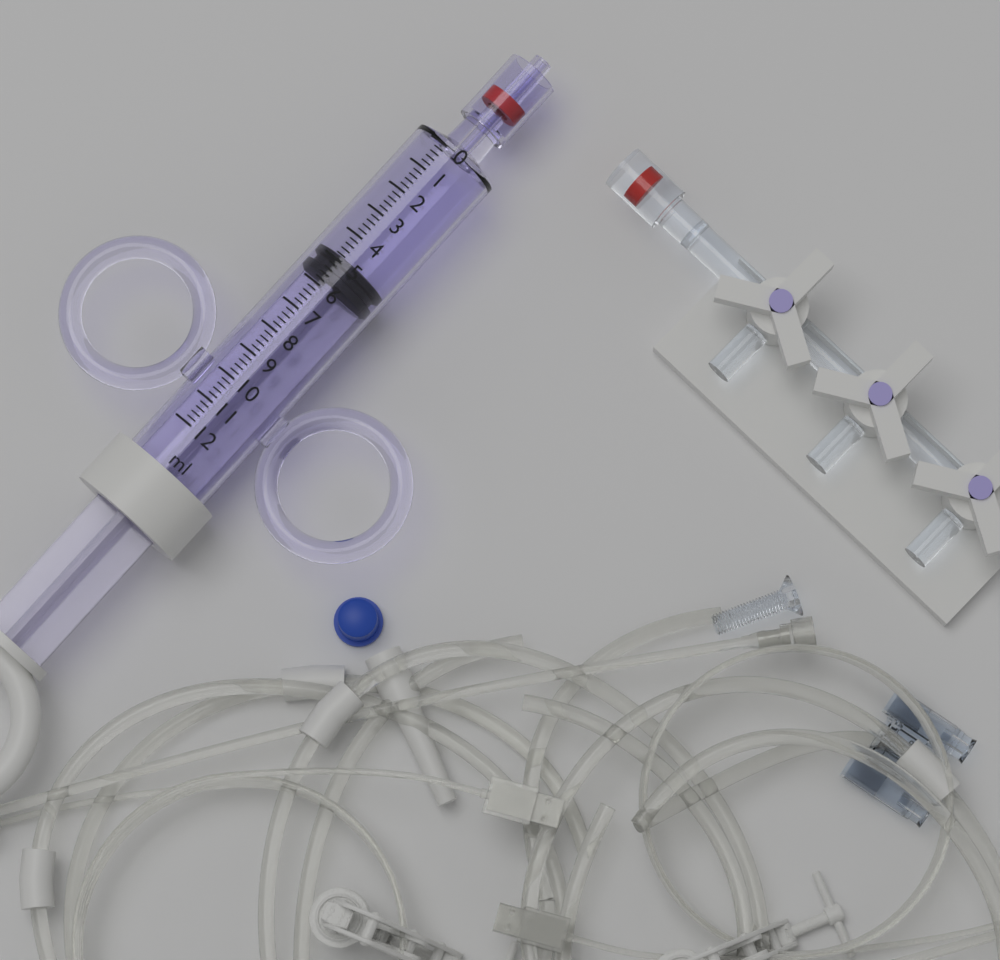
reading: 4.8 ml
